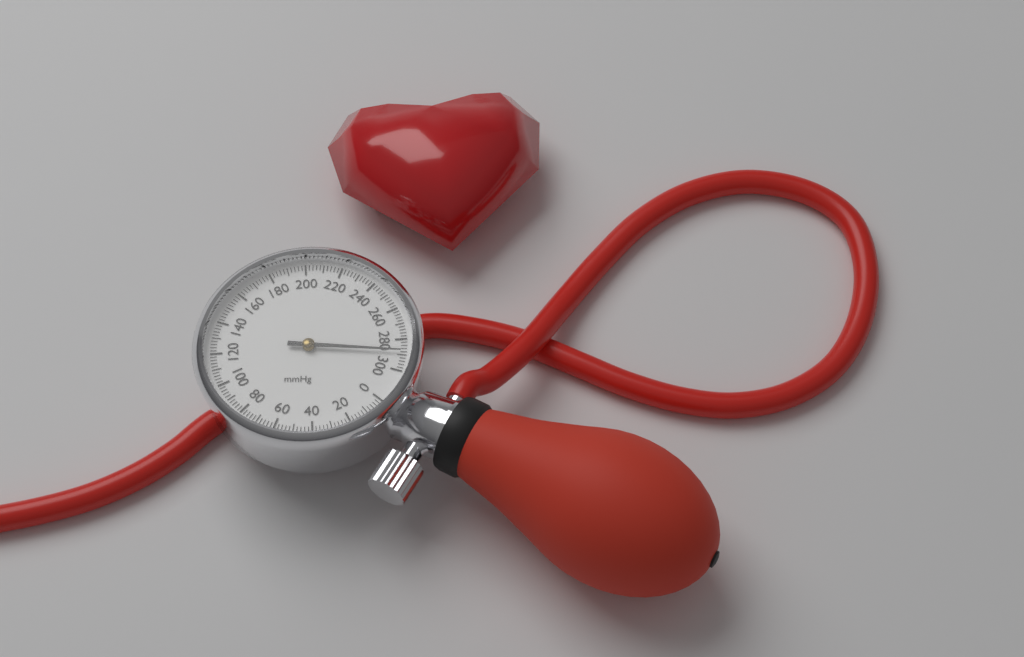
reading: 288 mmHg
